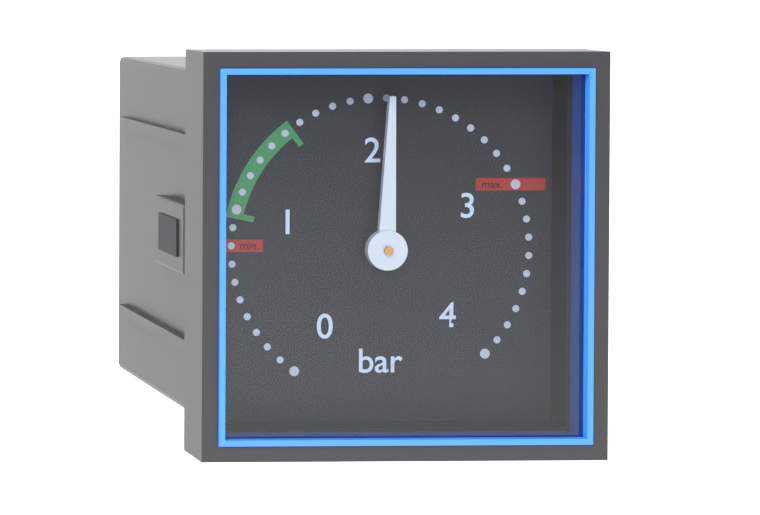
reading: 2.1 bar
